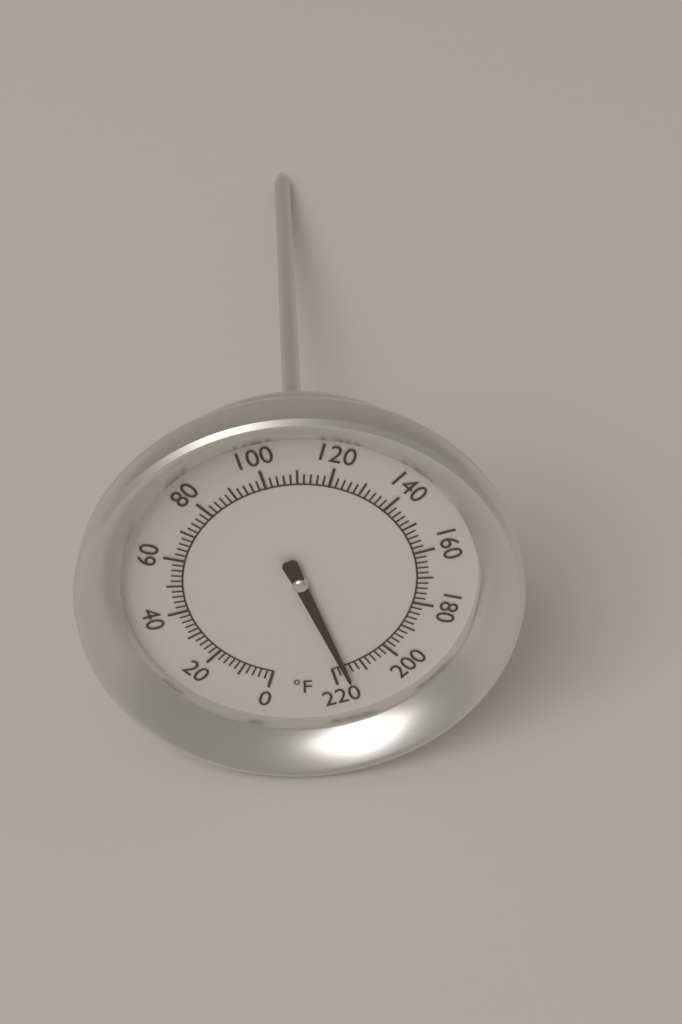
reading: 216 °F
